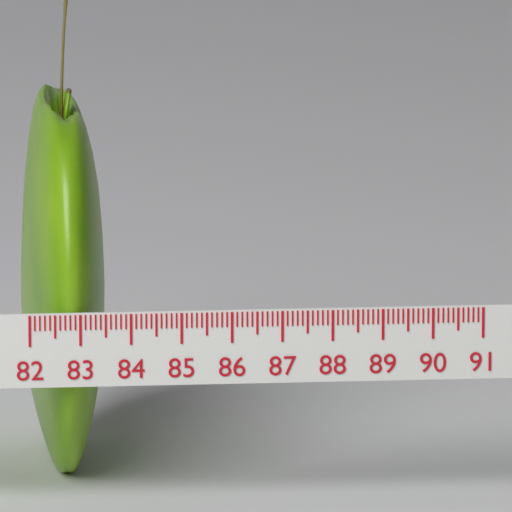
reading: 83.7 (no unit)
